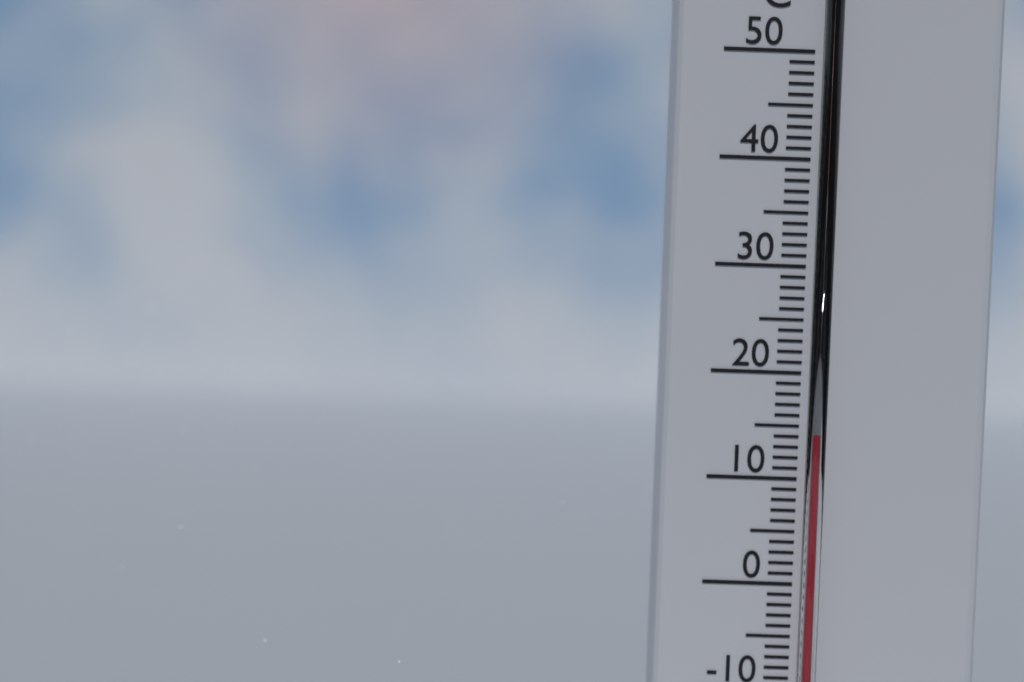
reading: 14 °C
